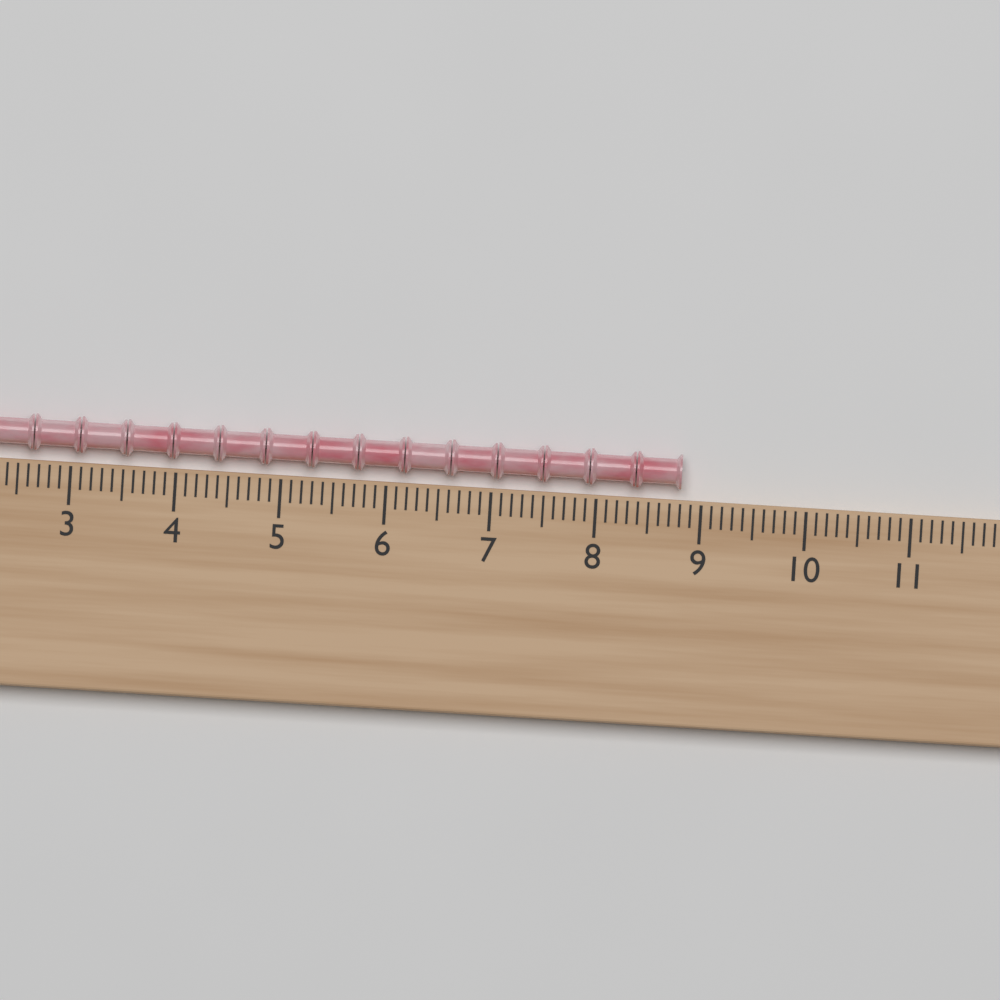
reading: 8.8 (no unit)
